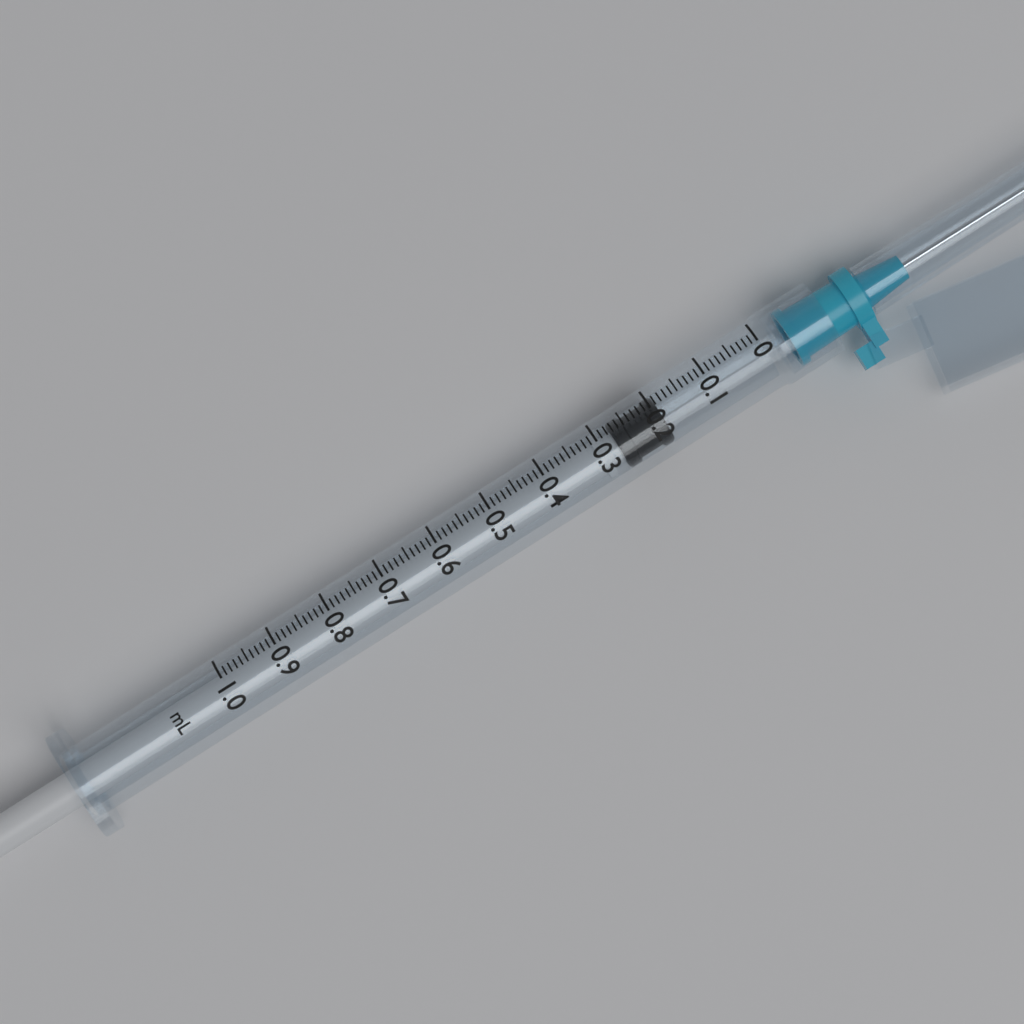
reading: 0.19 ml
